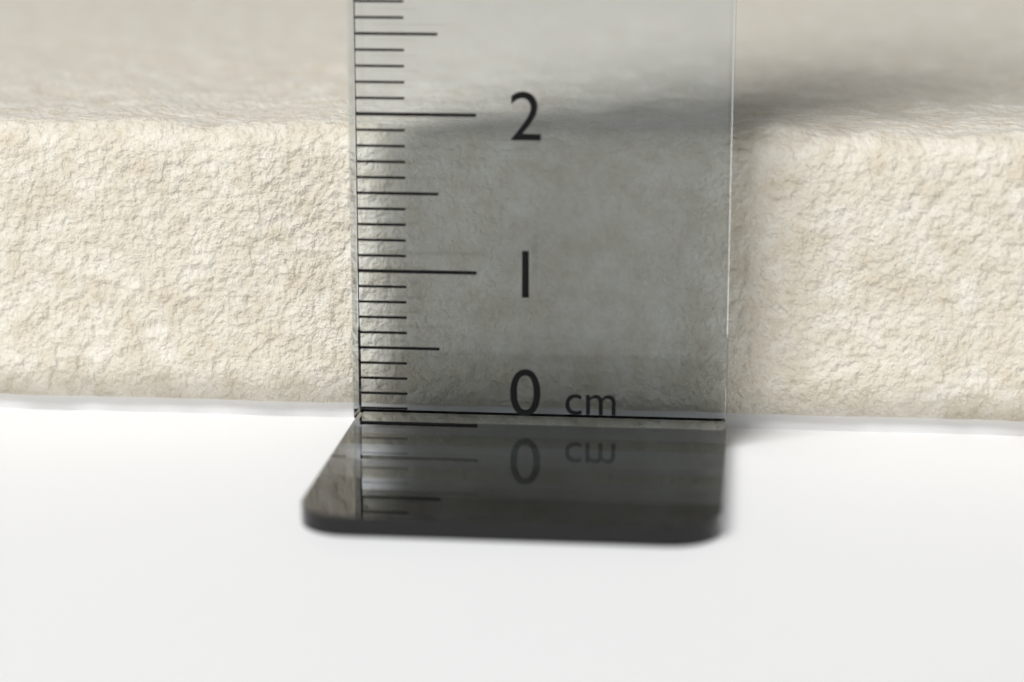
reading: 1.9 cm
